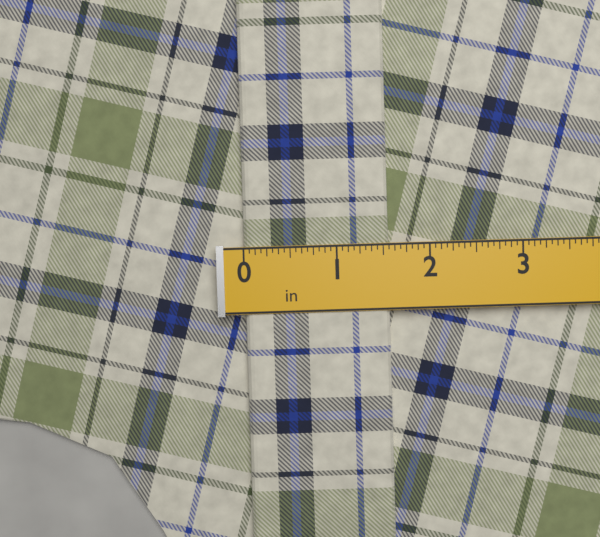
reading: 1.5625 in
